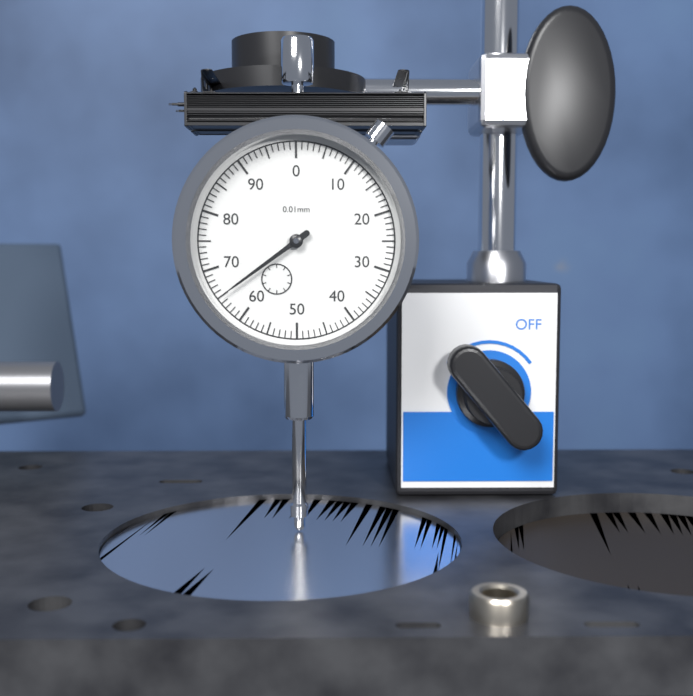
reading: 65 0.01mm
